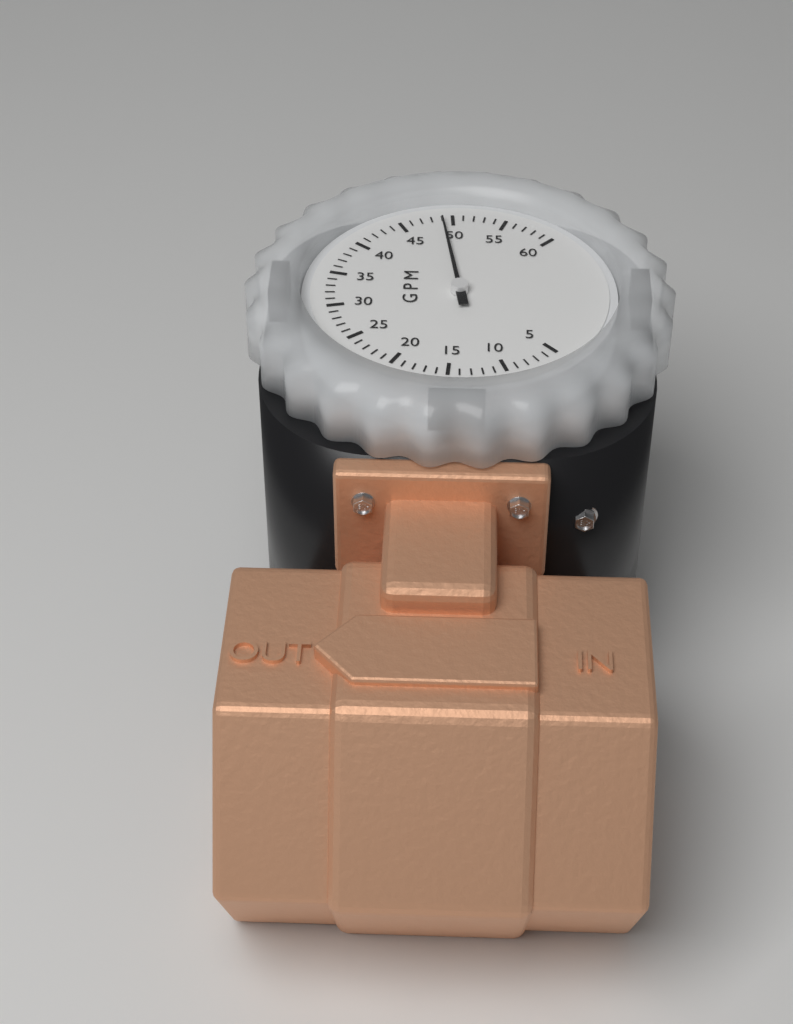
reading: 49 GPM
